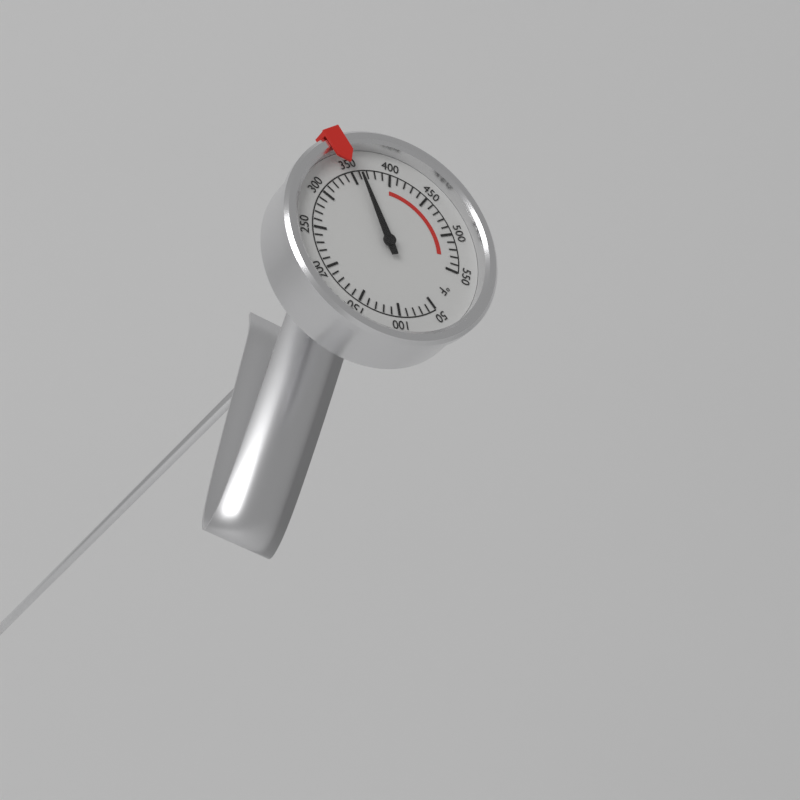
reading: 360 °F
